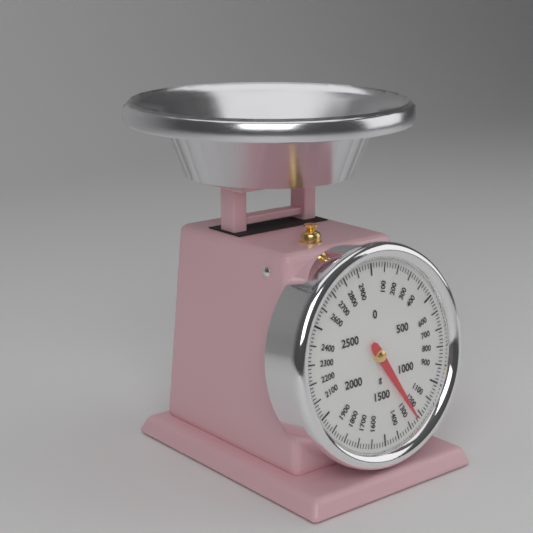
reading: 1240 g
